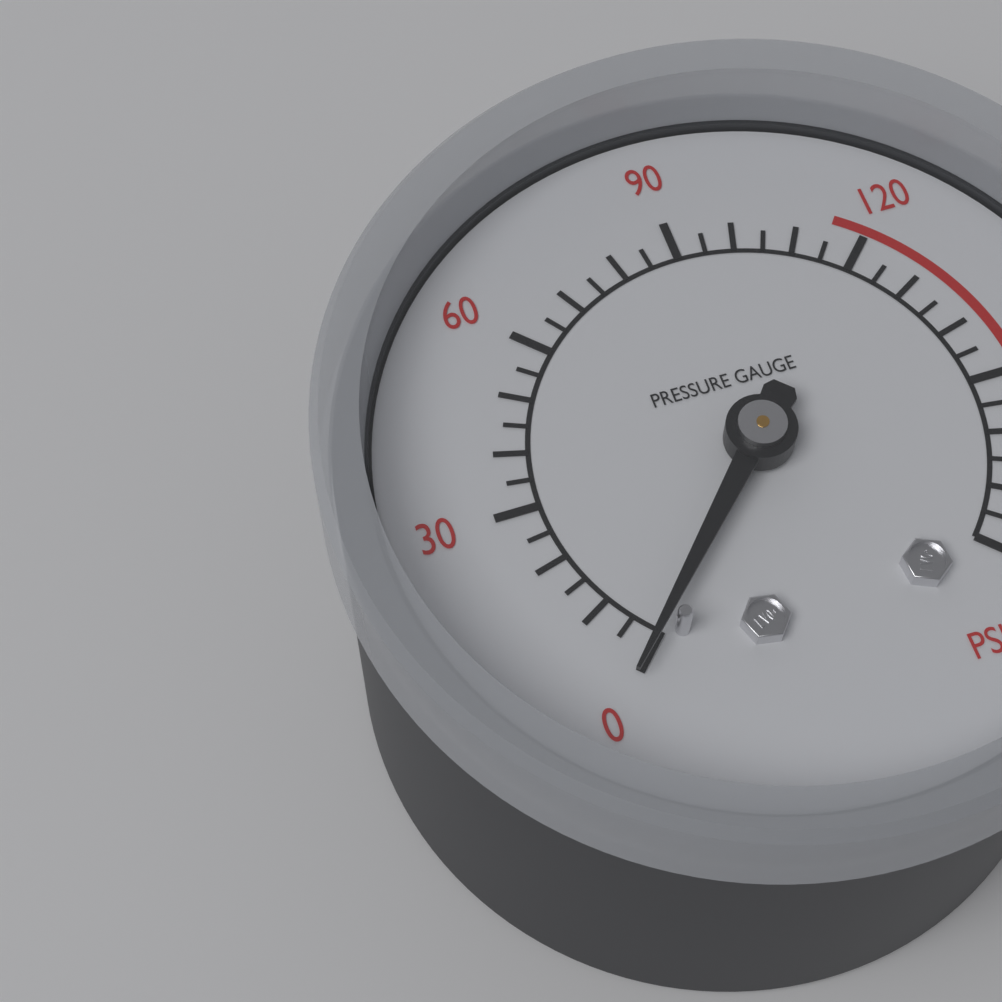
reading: 0 psi
